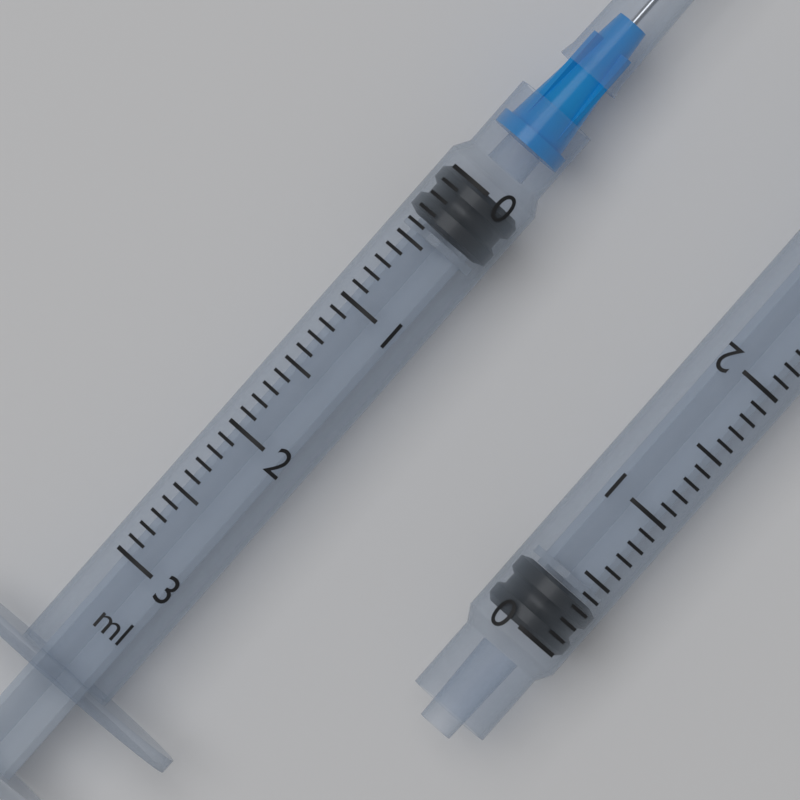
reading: 0.0 ml
